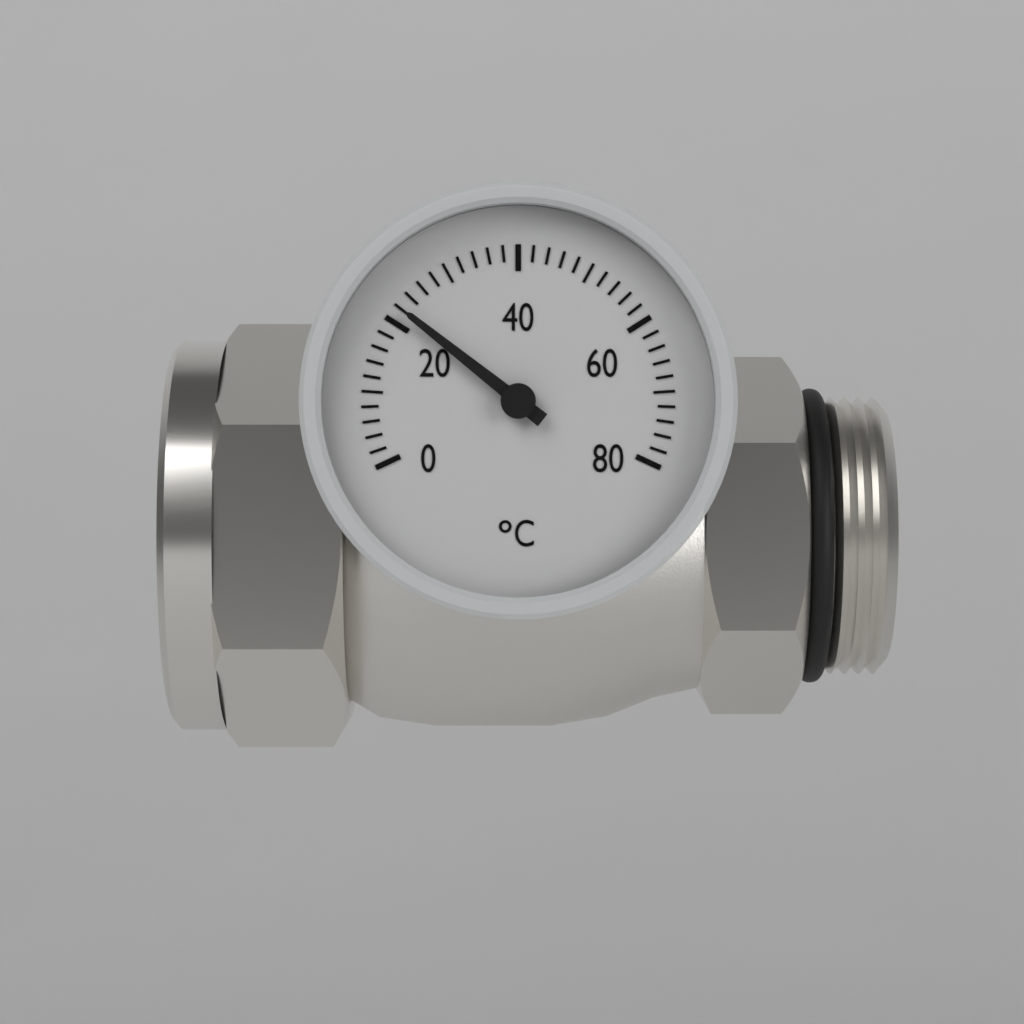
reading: 22 °C
